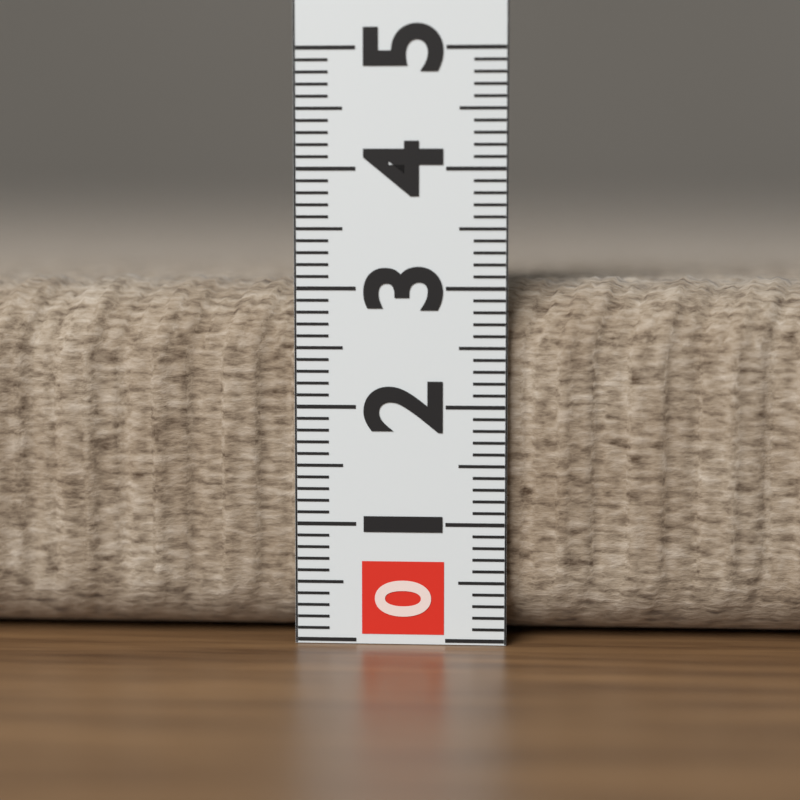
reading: 3.1 (no unit)
